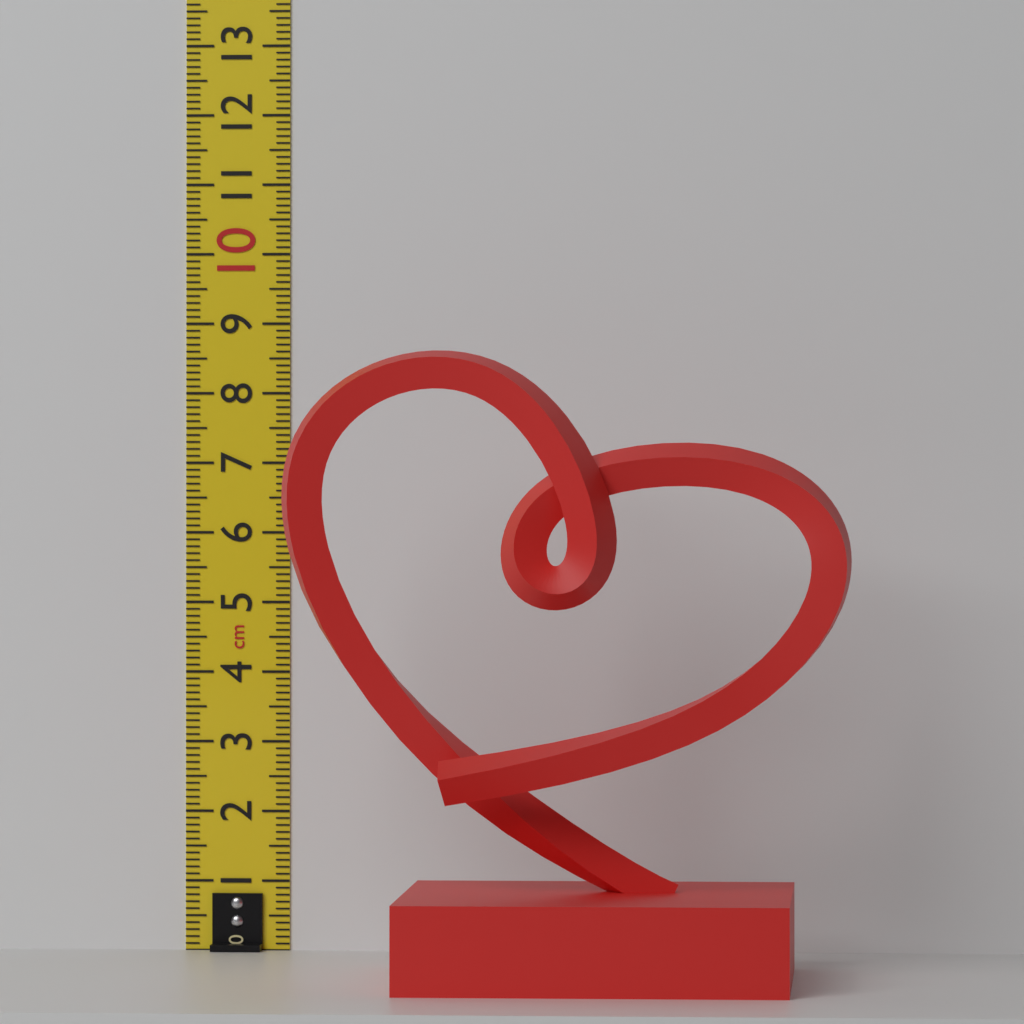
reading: 8.5 cm
